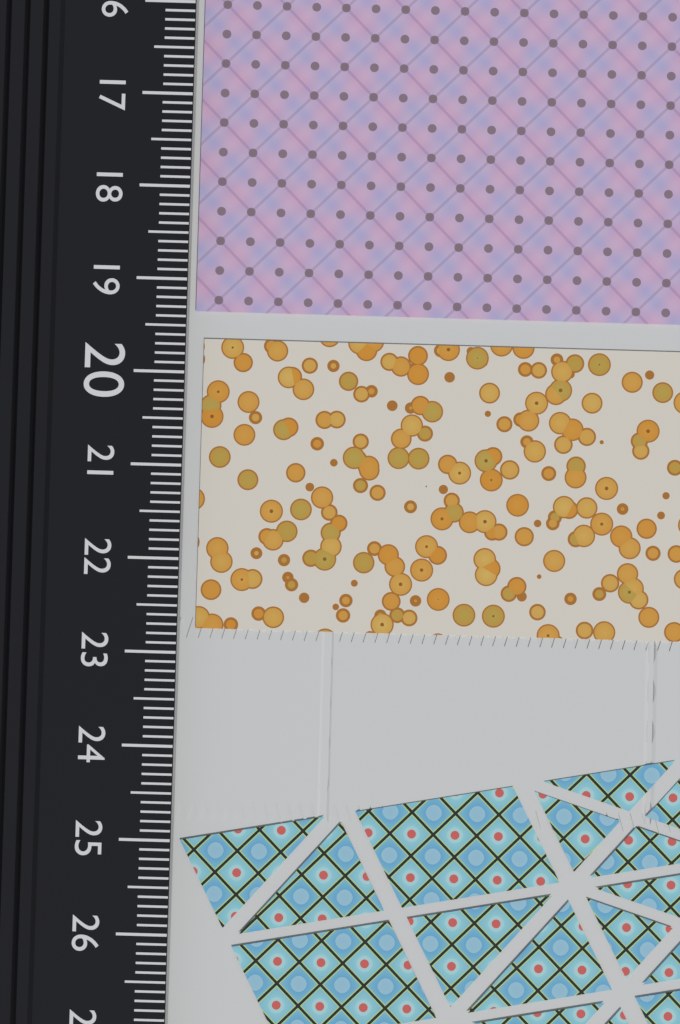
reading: 19.3 cm
